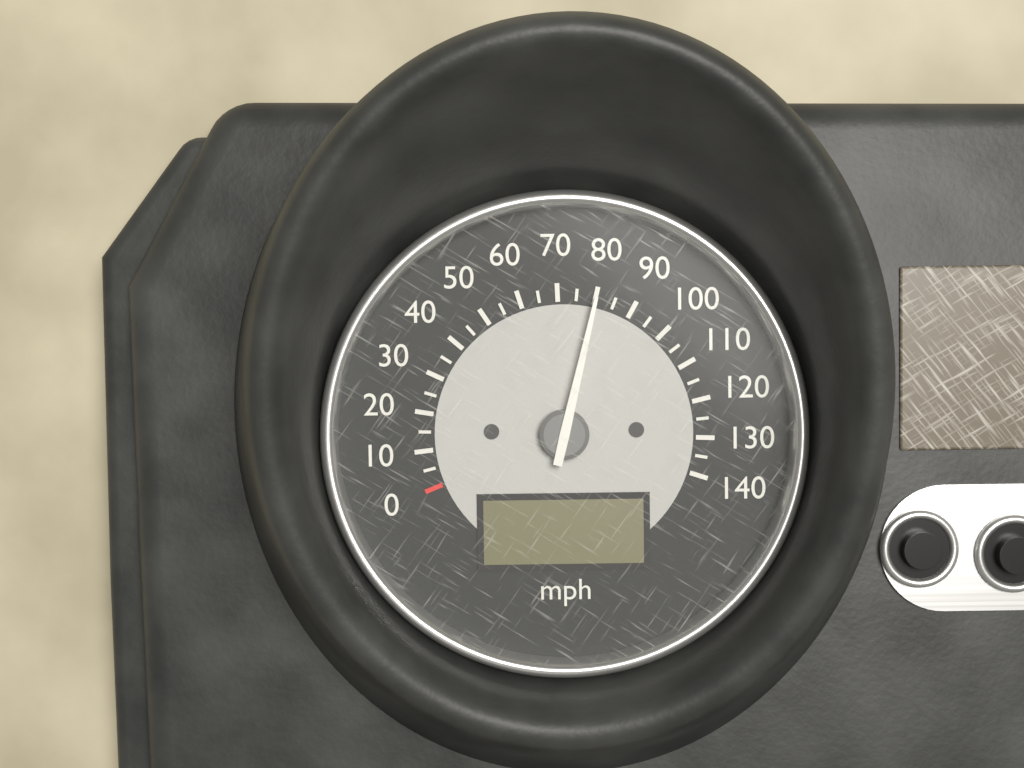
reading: 80 mph
